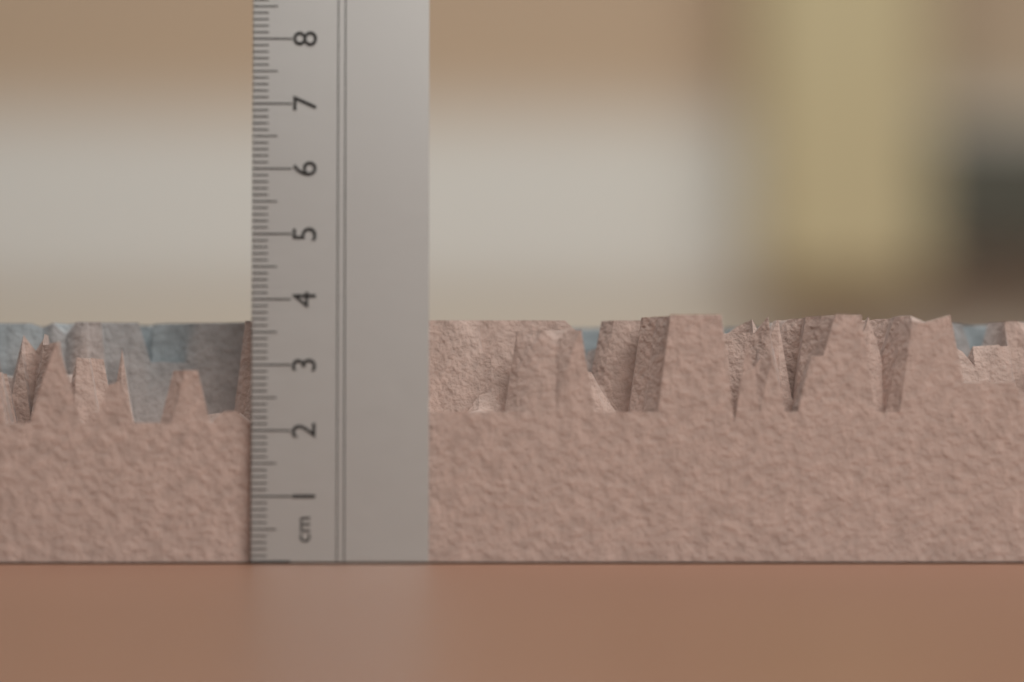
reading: 3.8 cm
